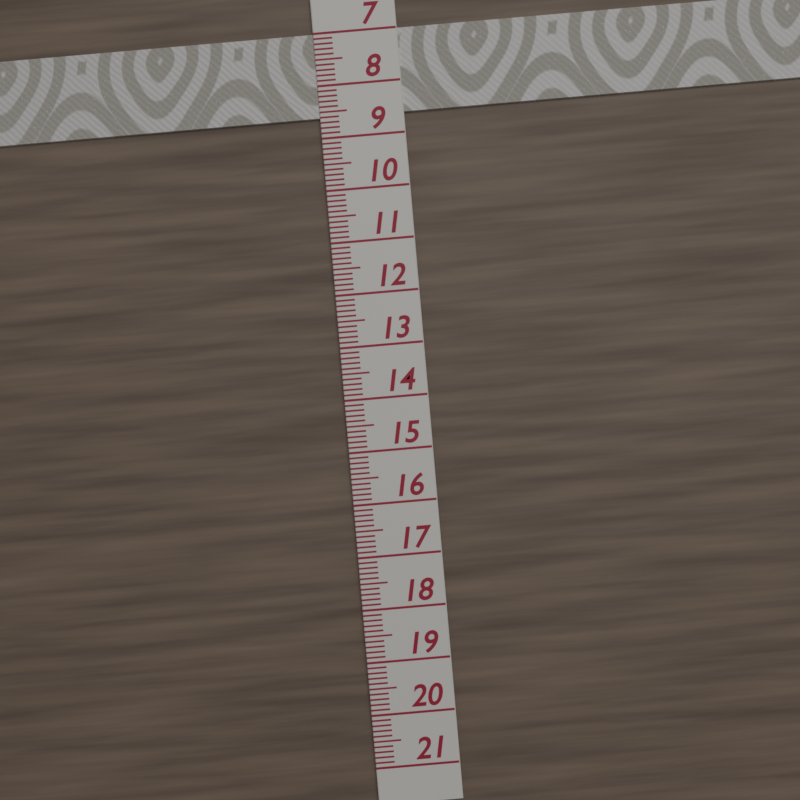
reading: 8.6 (no unit)
